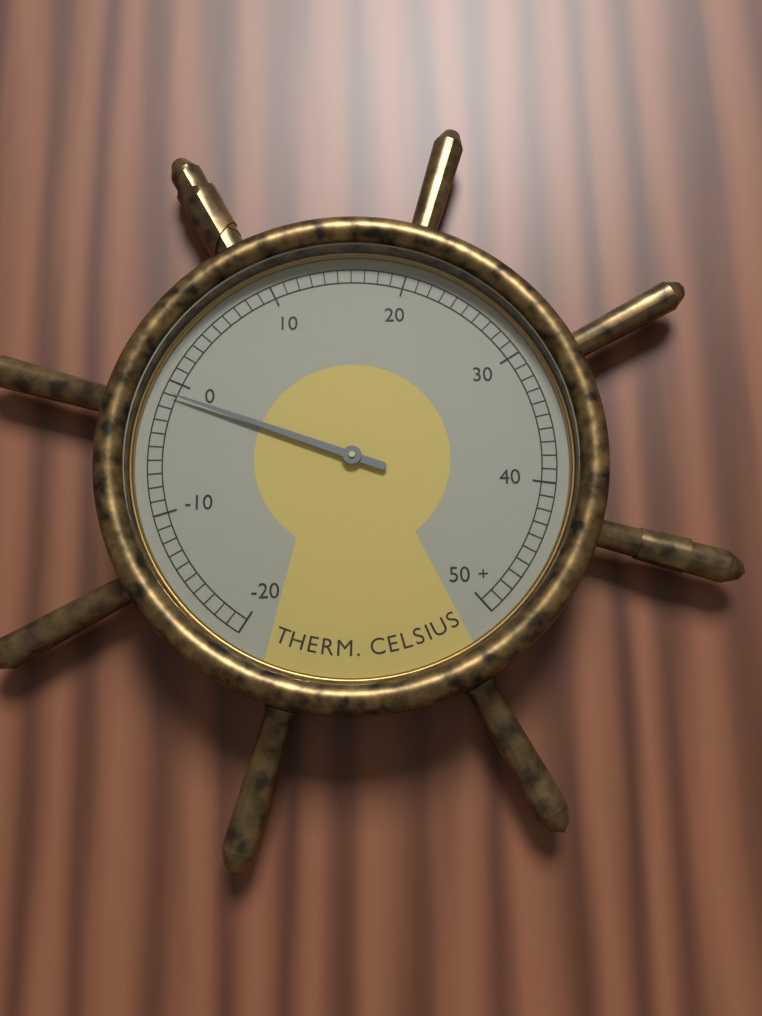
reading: -1 °C
